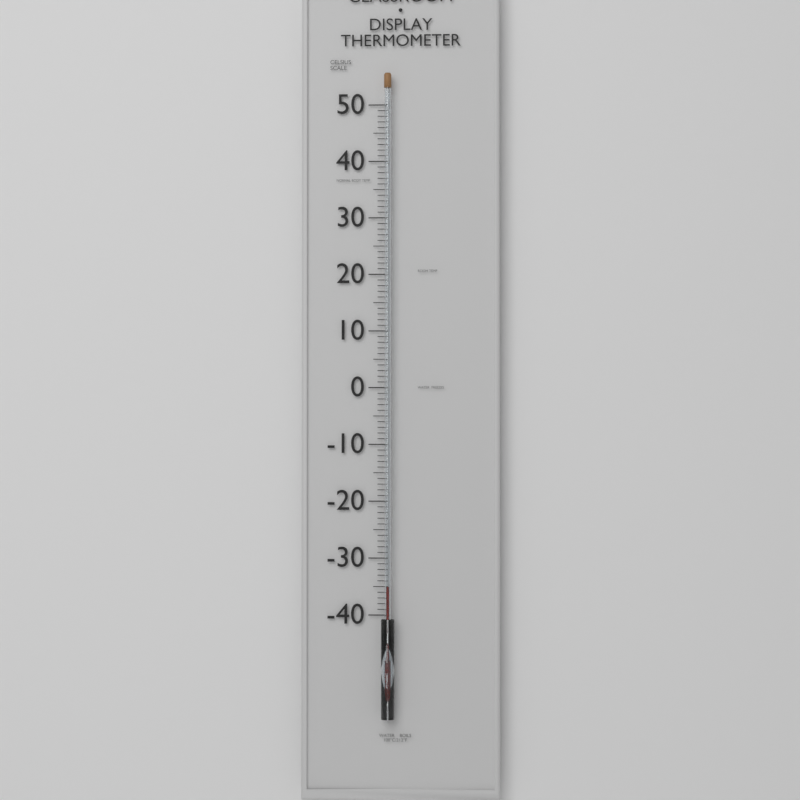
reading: -35 °C
